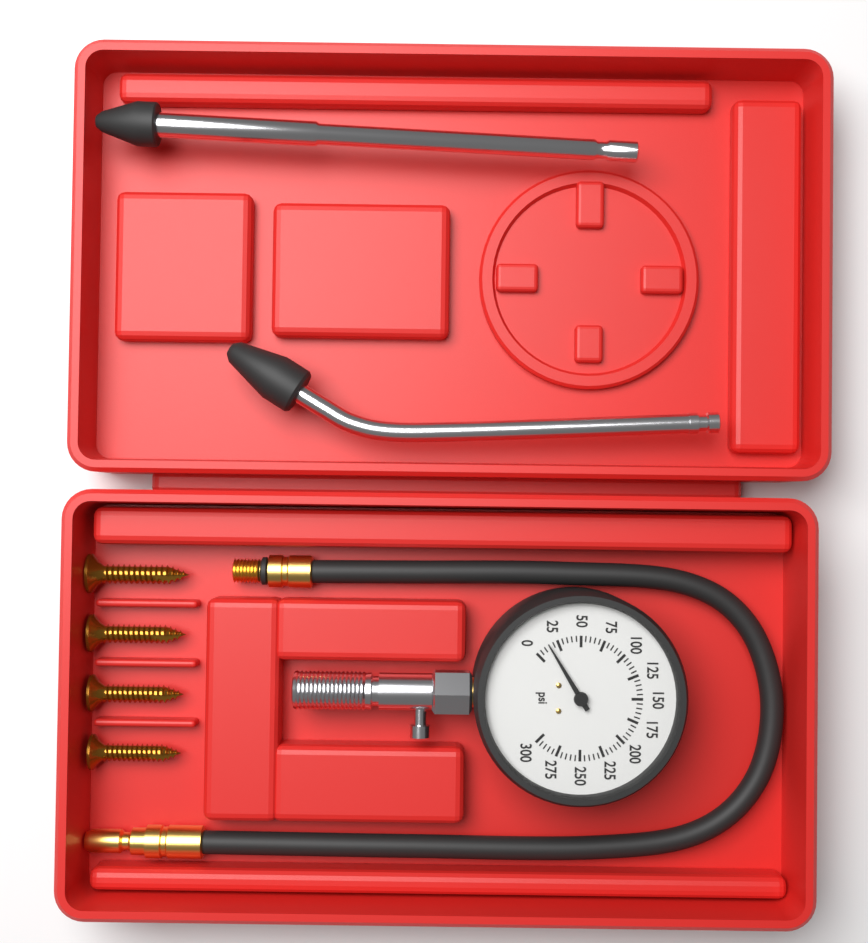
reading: 15 psi
